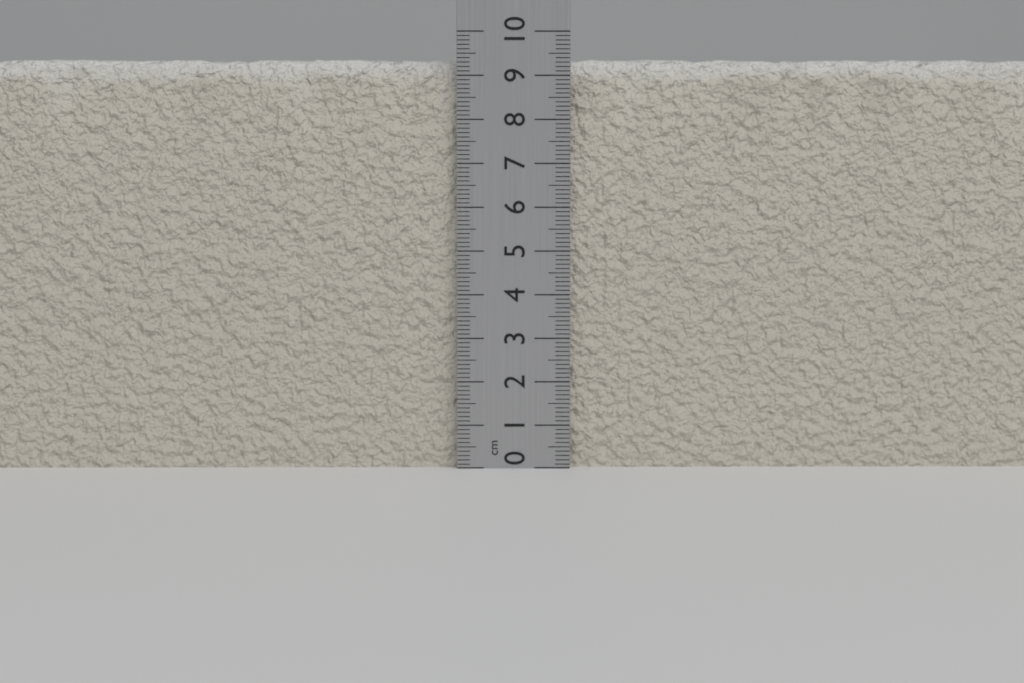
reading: 9.4 cm
